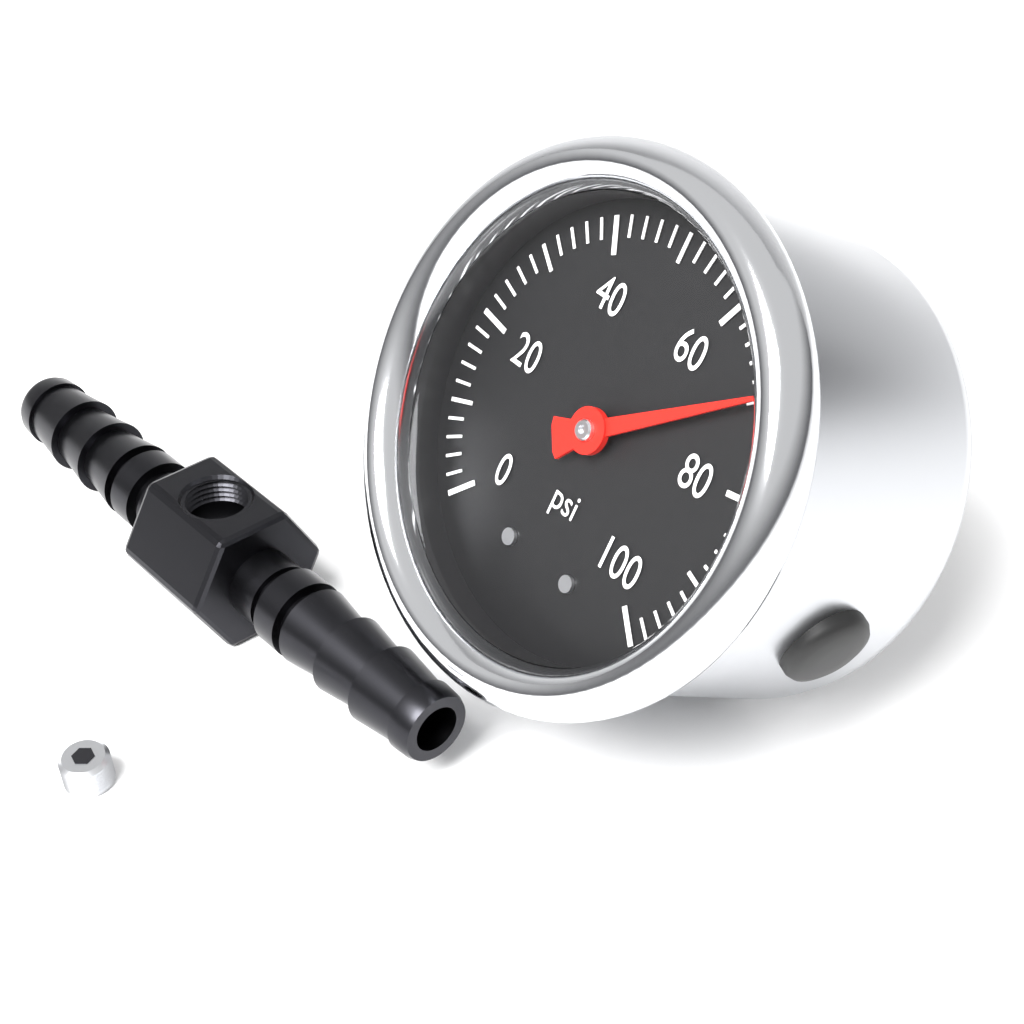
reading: 70 psi
